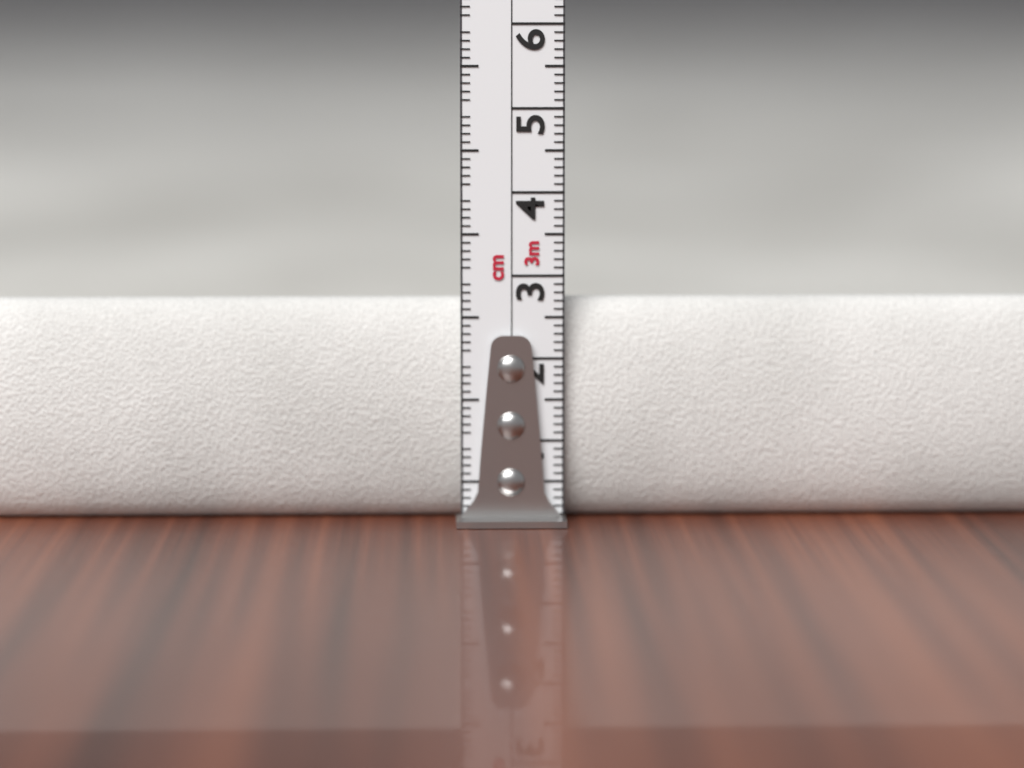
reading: 2.7 cm
